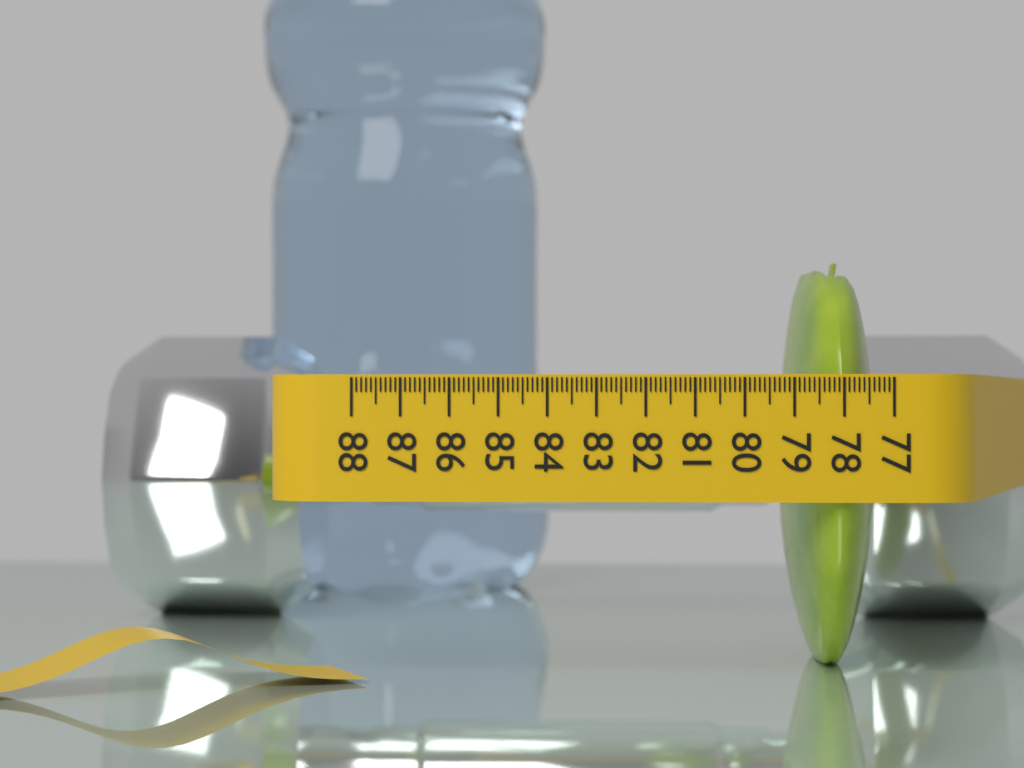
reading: 79.0 (no unit)
